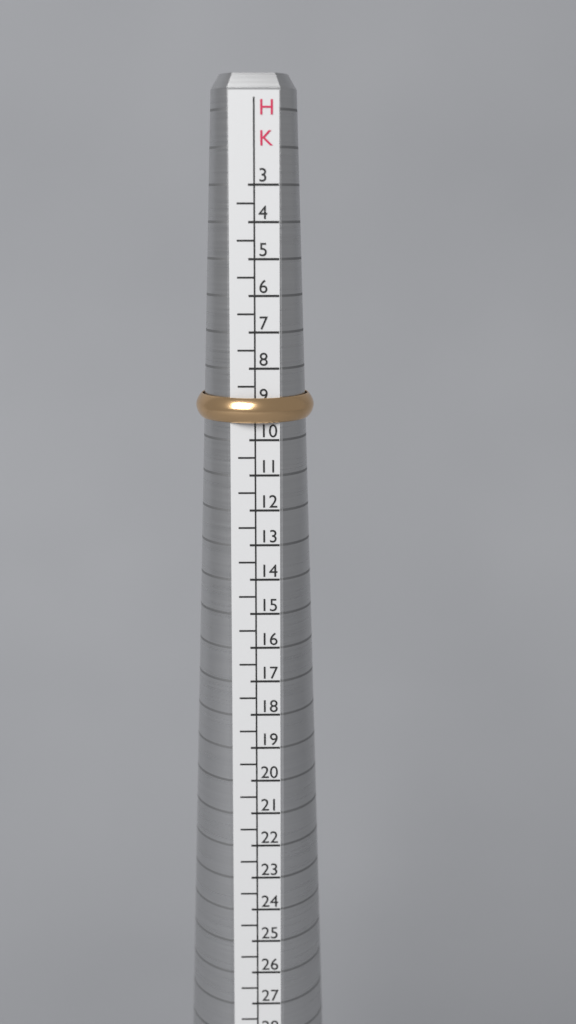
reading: 9.5 HK
